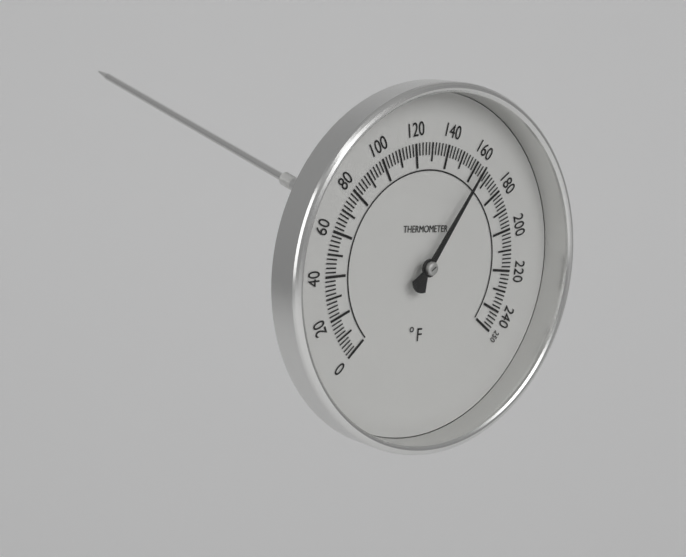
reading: 162 °F
